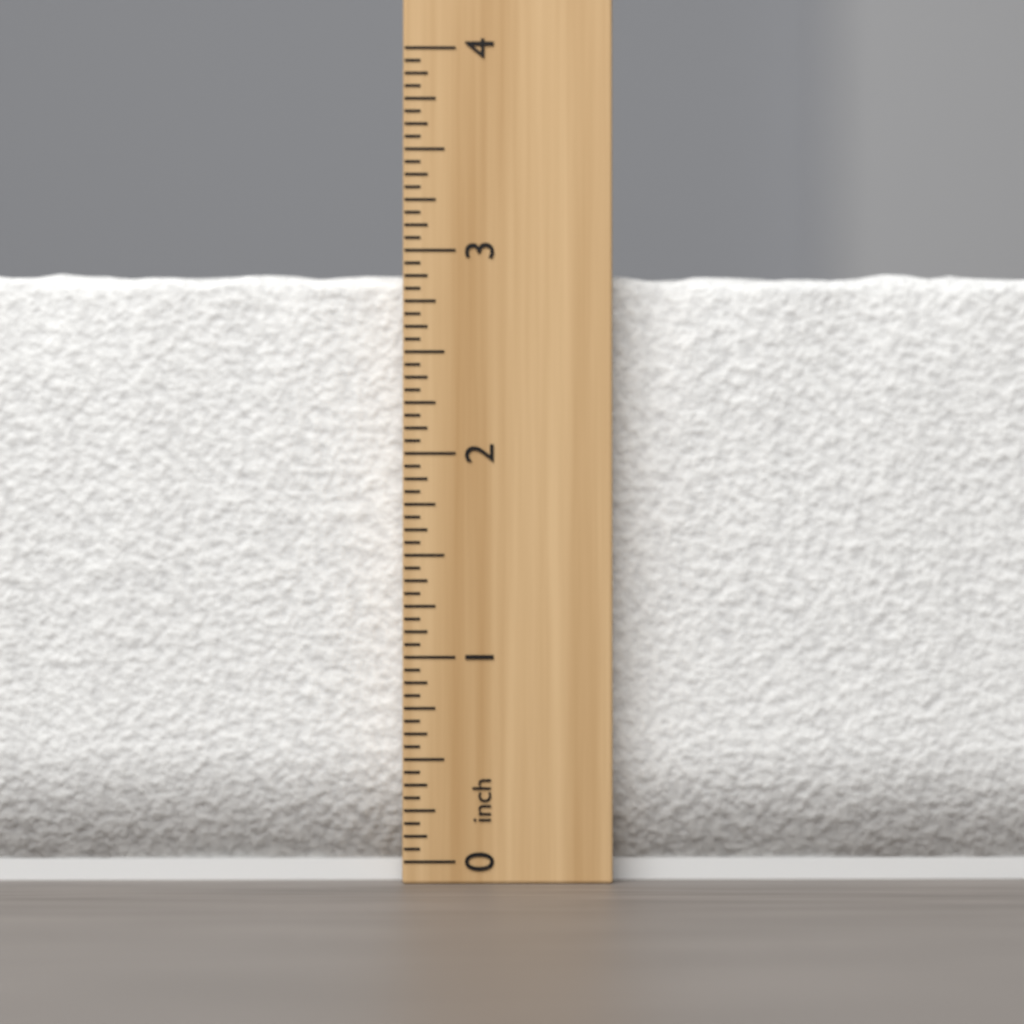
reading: 2.9375 inch
